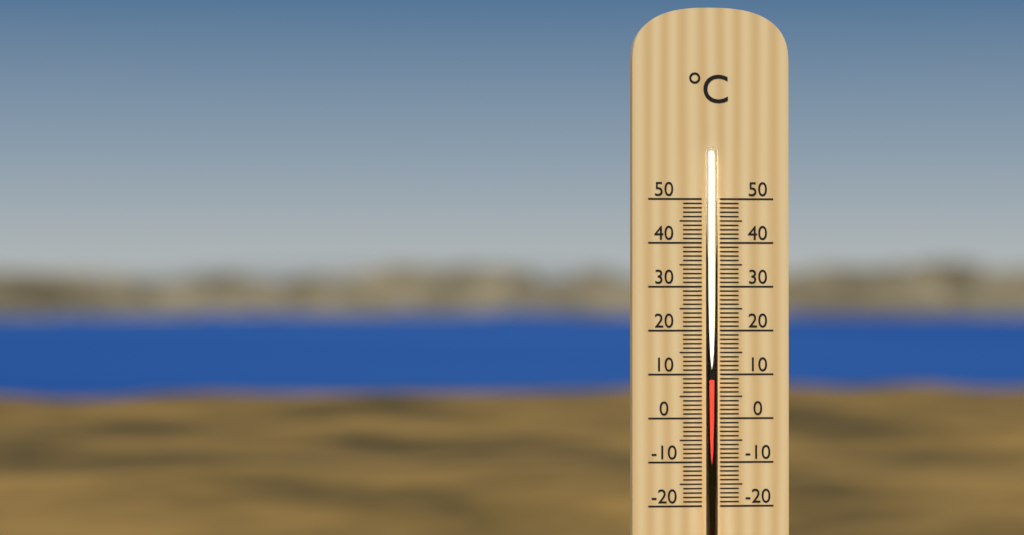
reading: 9 °C
